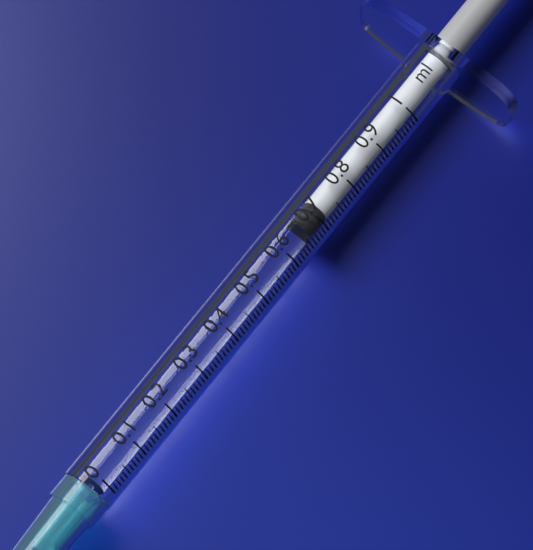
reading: 0.67 ml
